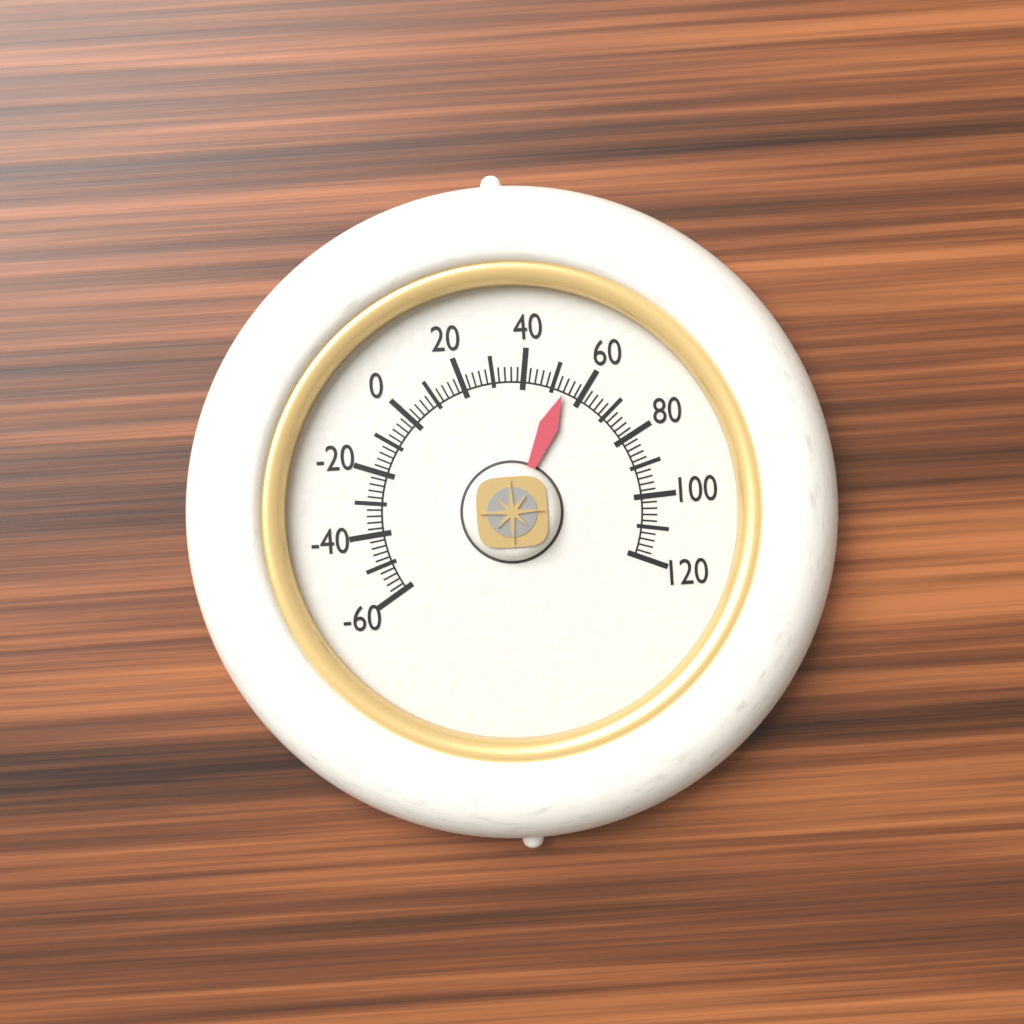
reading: 54 (no unit)
